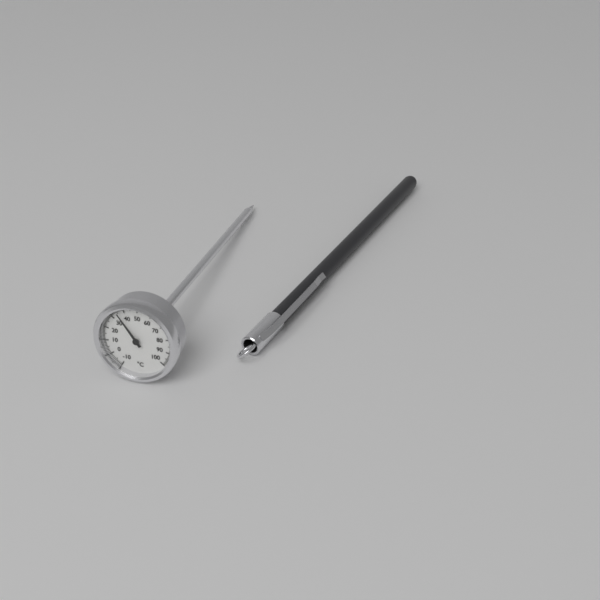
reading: 35 °C
